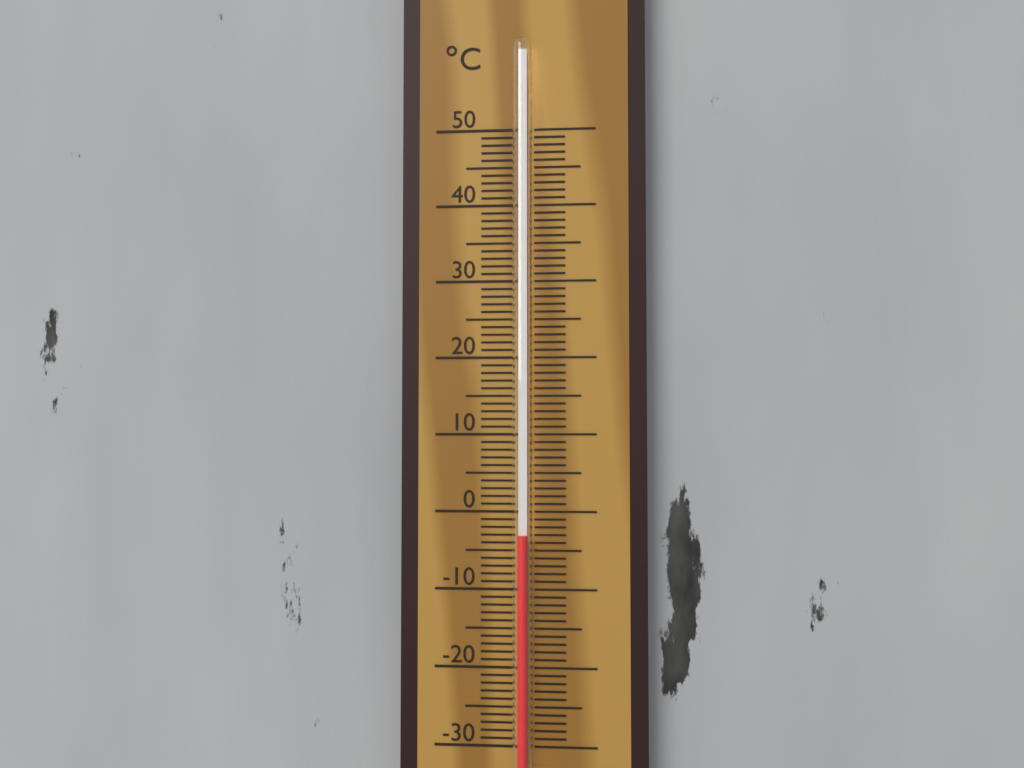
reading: -3 °C
